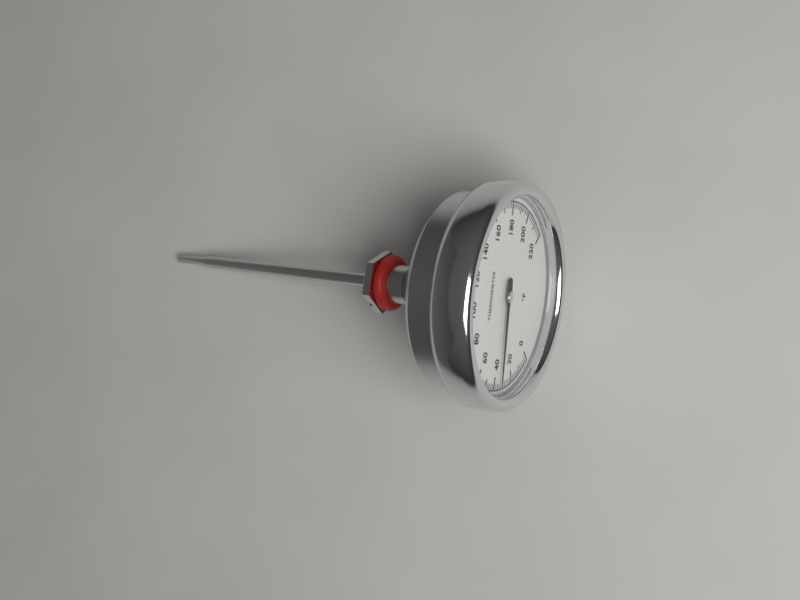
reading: 34 °F
